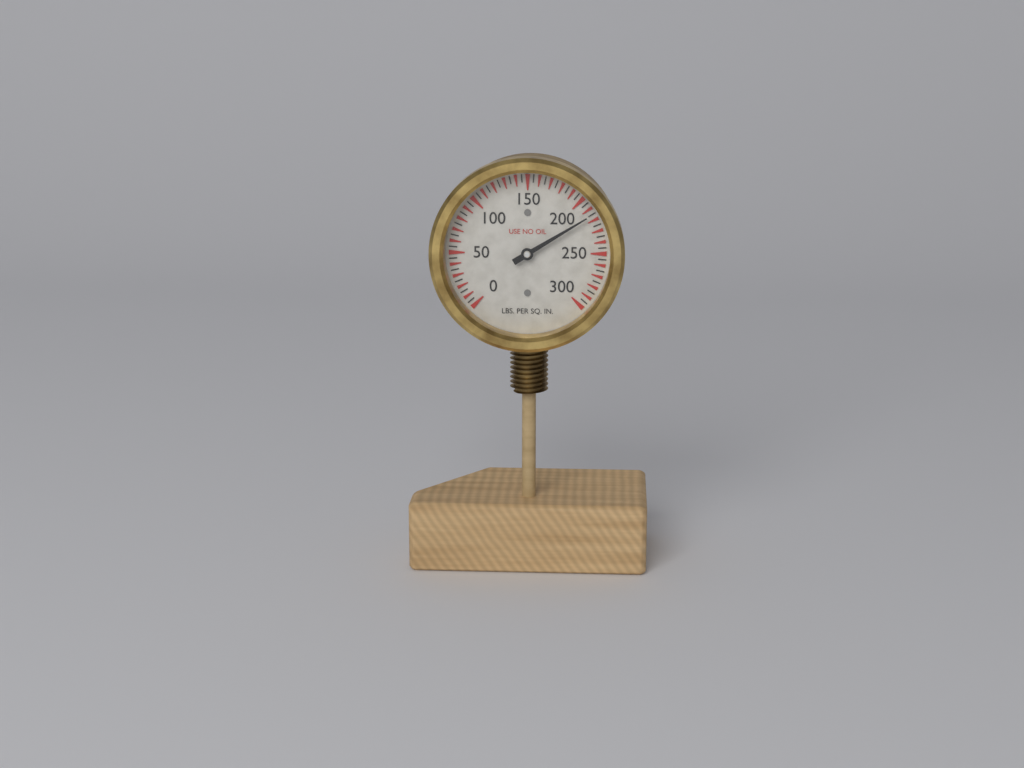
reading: 215 psi
